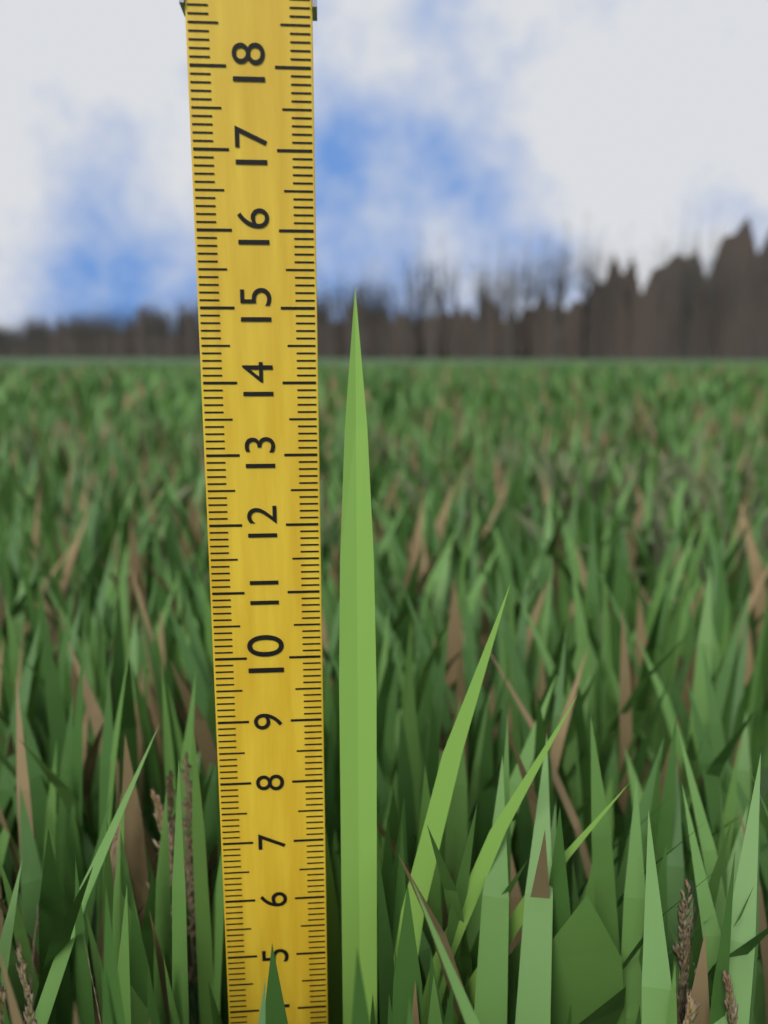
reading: 15.3 (no unit)
